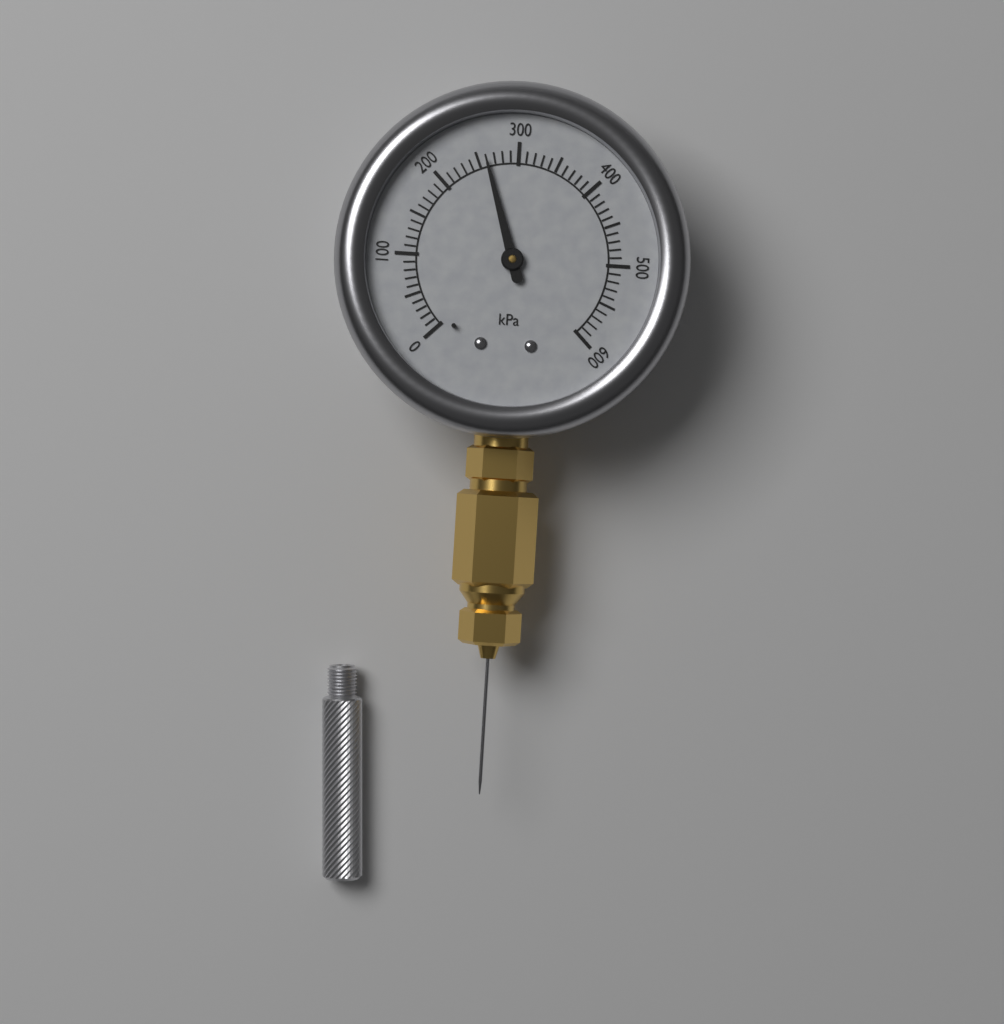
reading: 260 kPa
